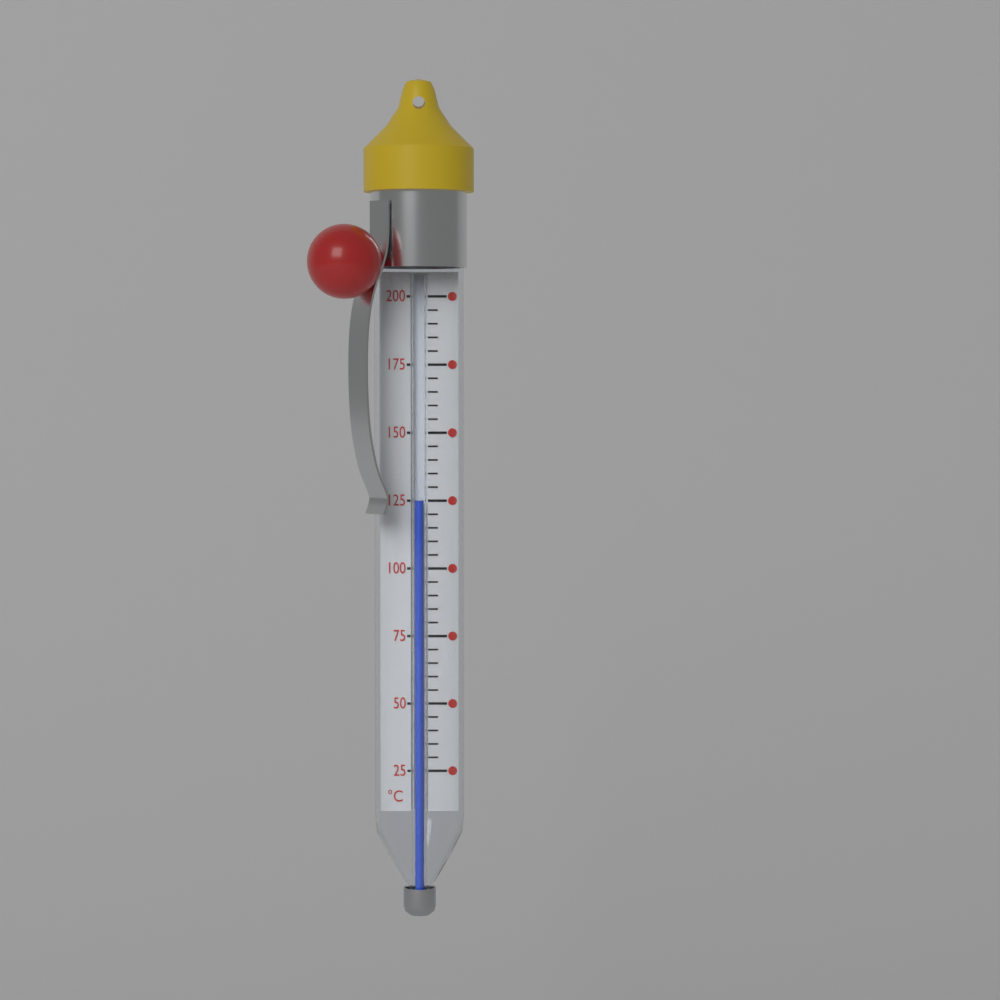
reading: 125 °C
